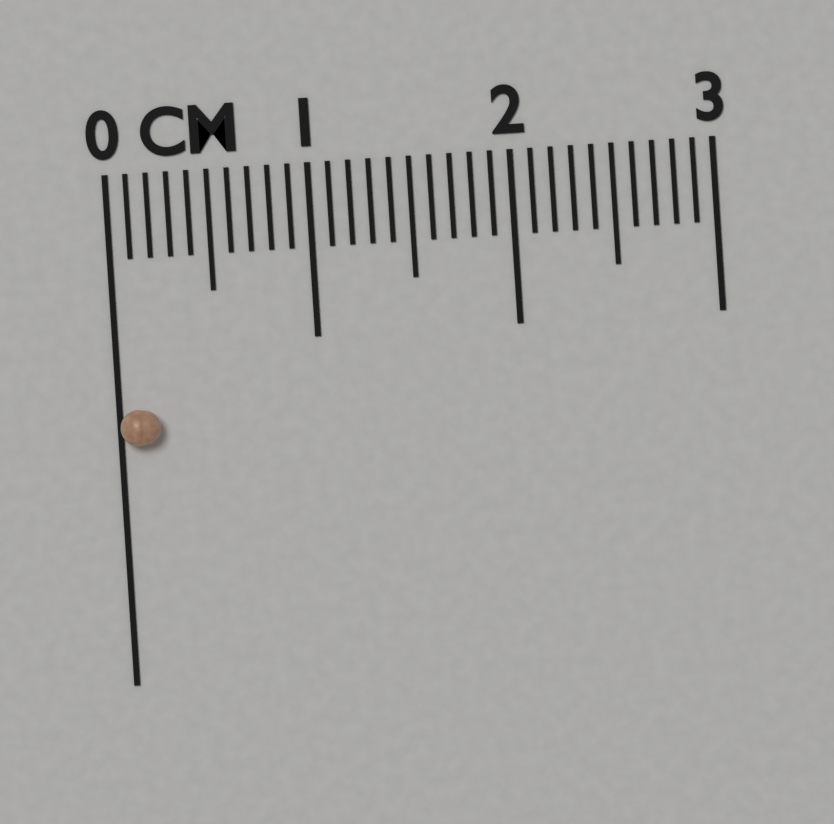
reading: 0.2 cm
